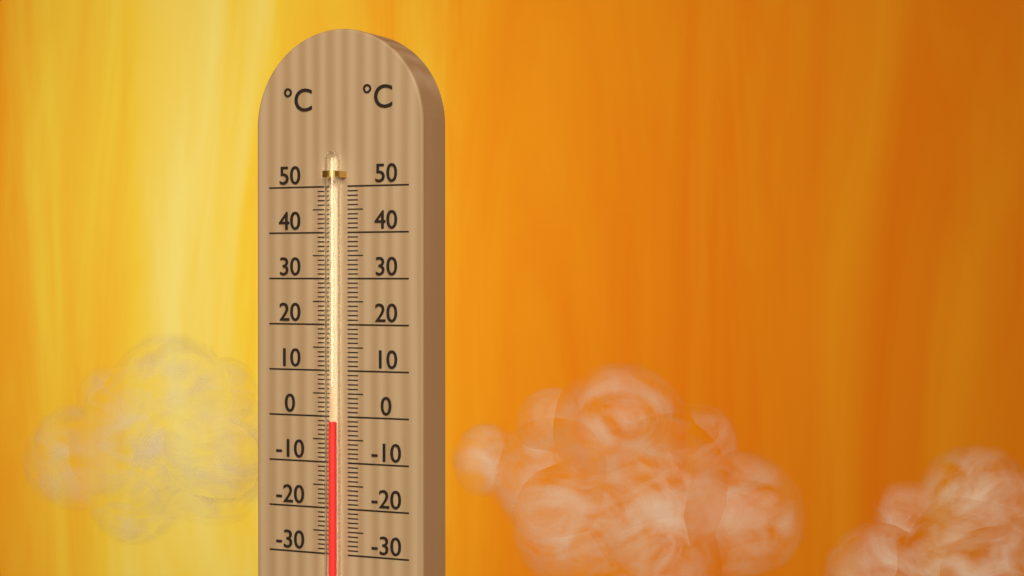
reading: -1 °C
